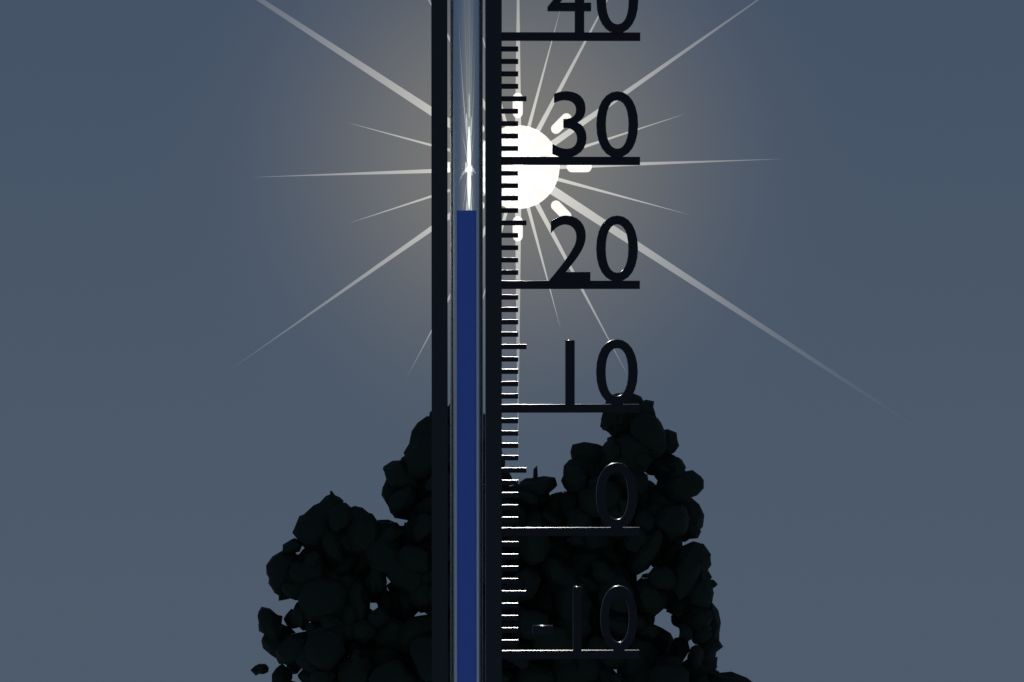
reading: 26 (no unit)
